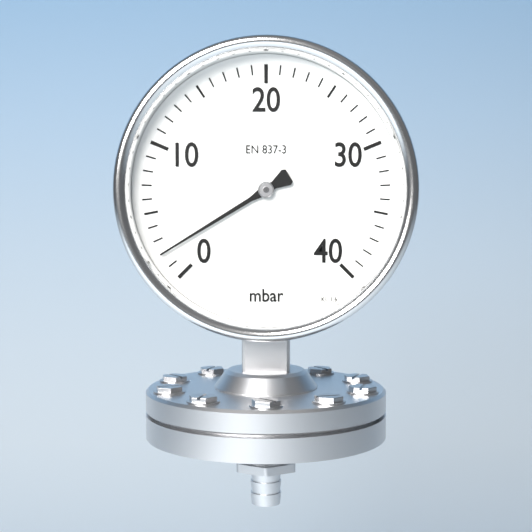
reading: 2 mbar
